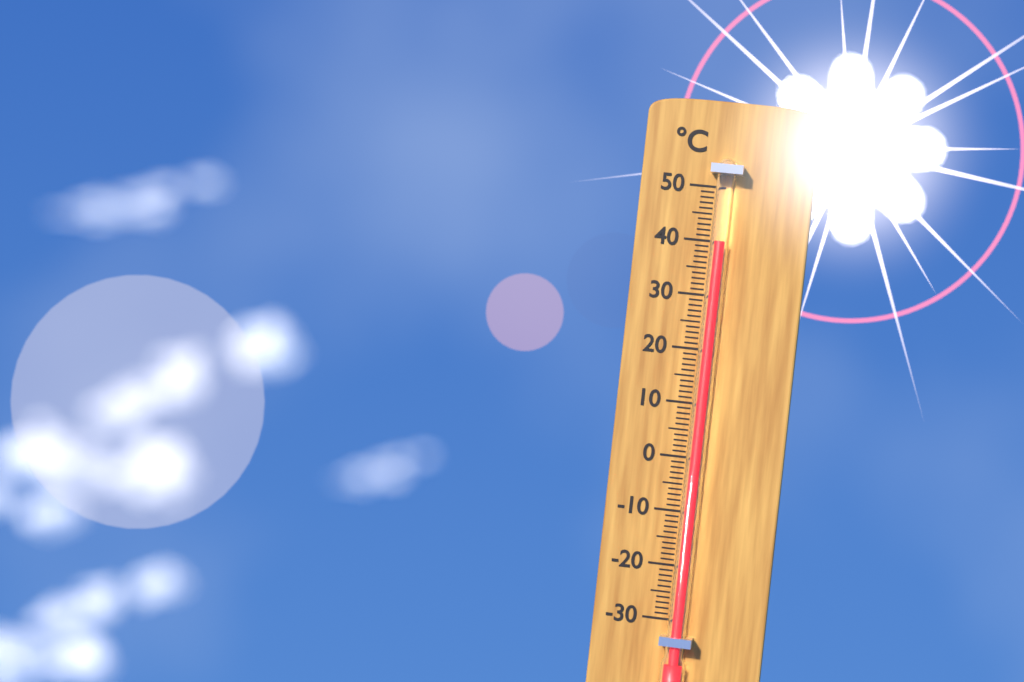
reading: 40 °C
